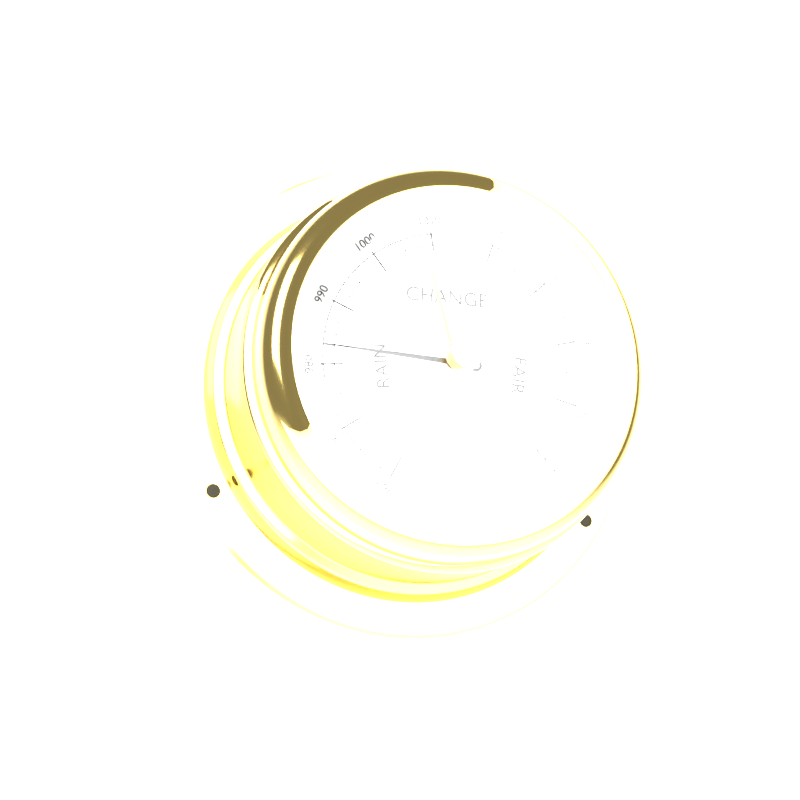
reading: 983 mbar
